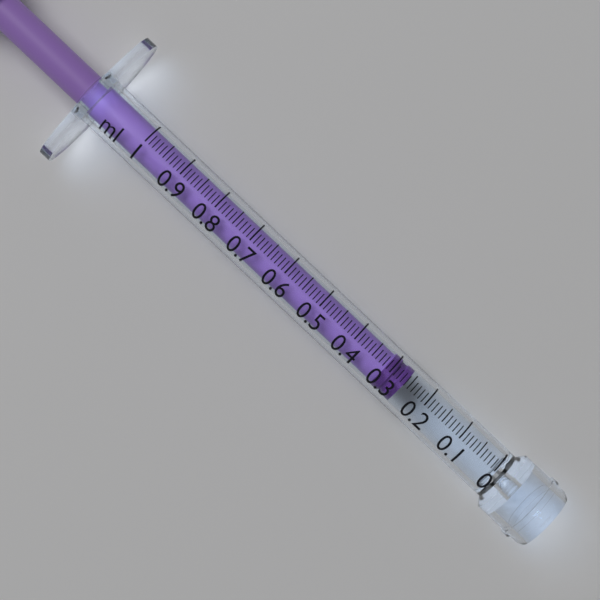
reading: 0.26 ml
